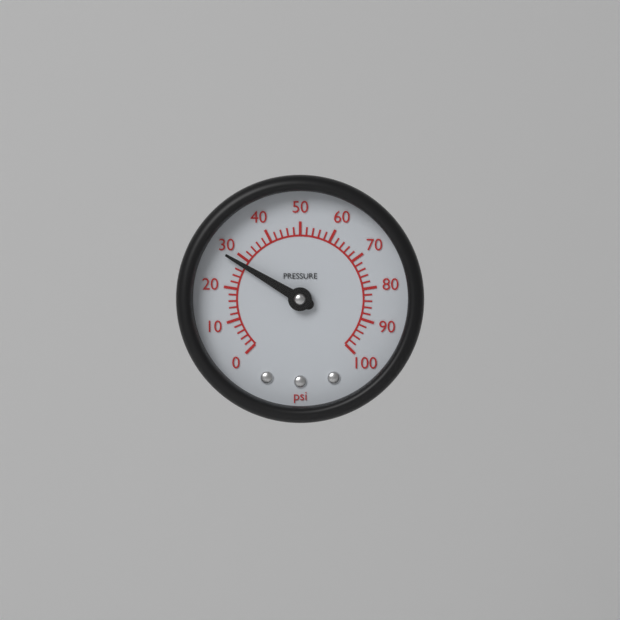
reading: 28 psi
